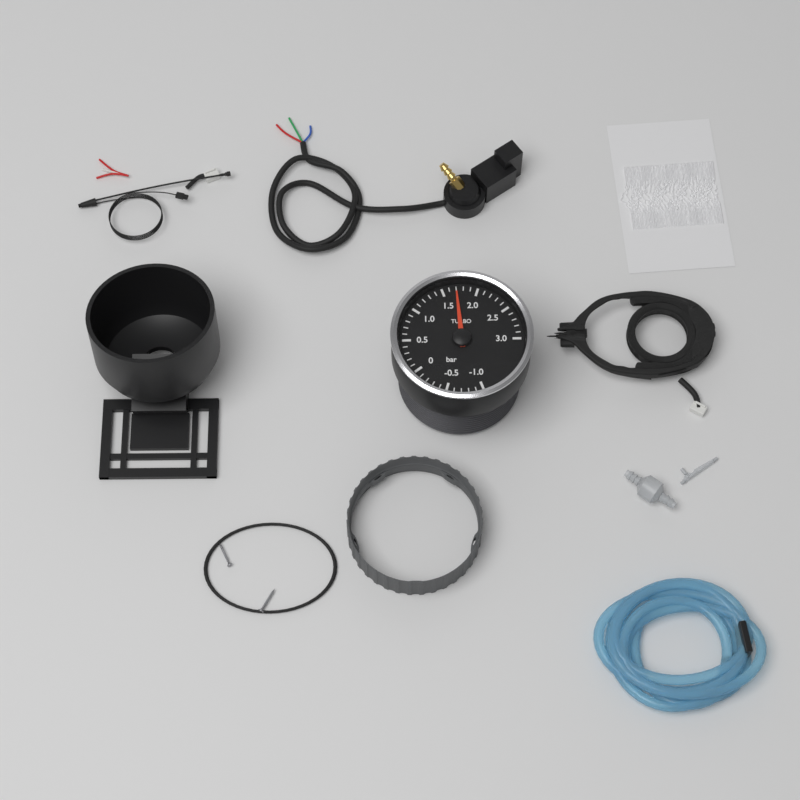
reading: 1.7 bar
